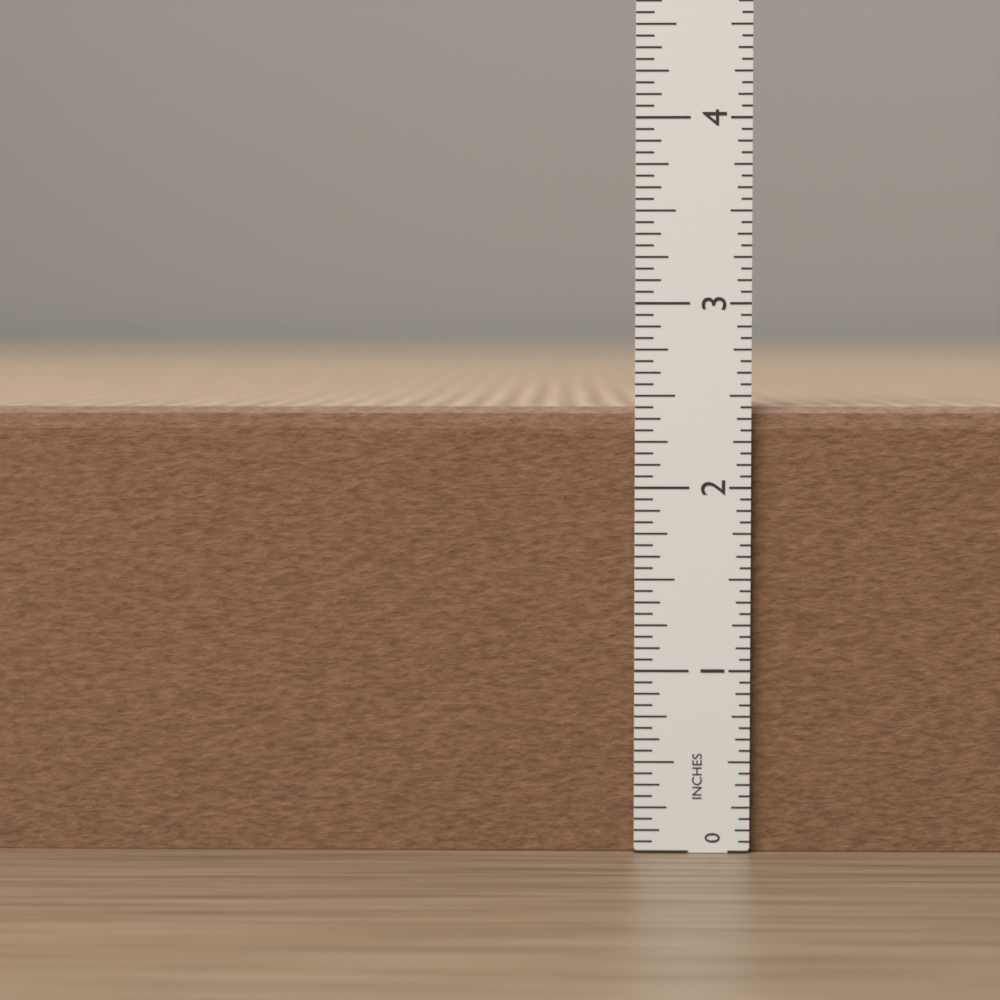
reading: 2.4375 in
